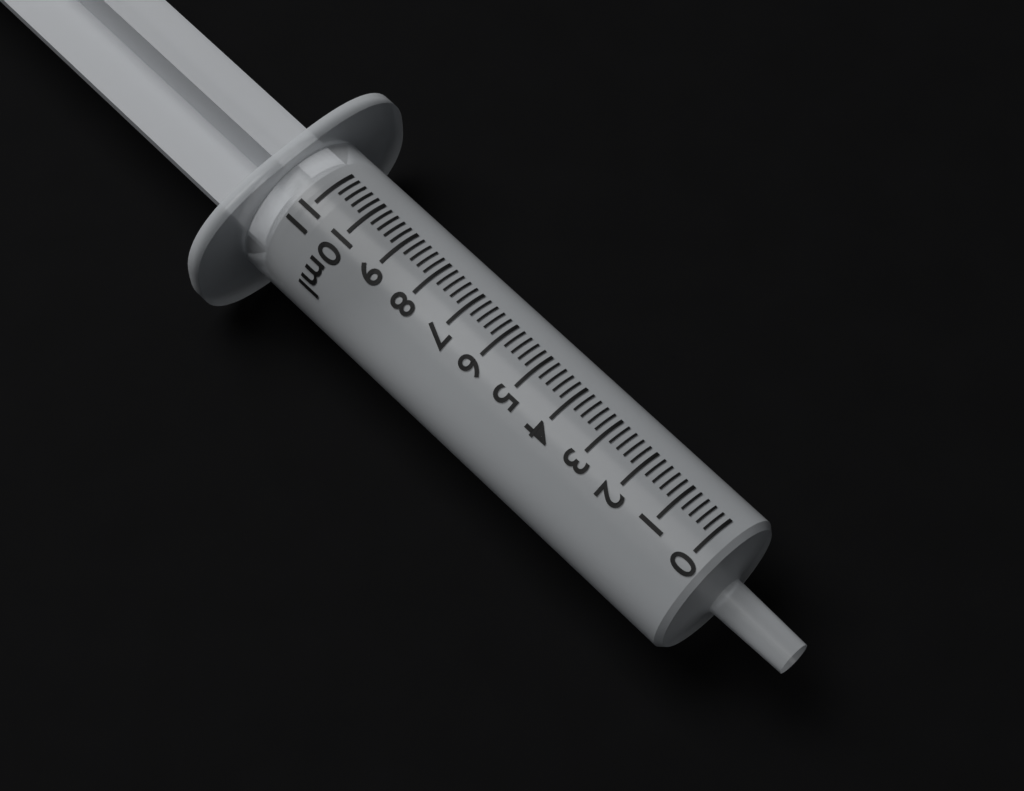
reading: 10.6 ml
